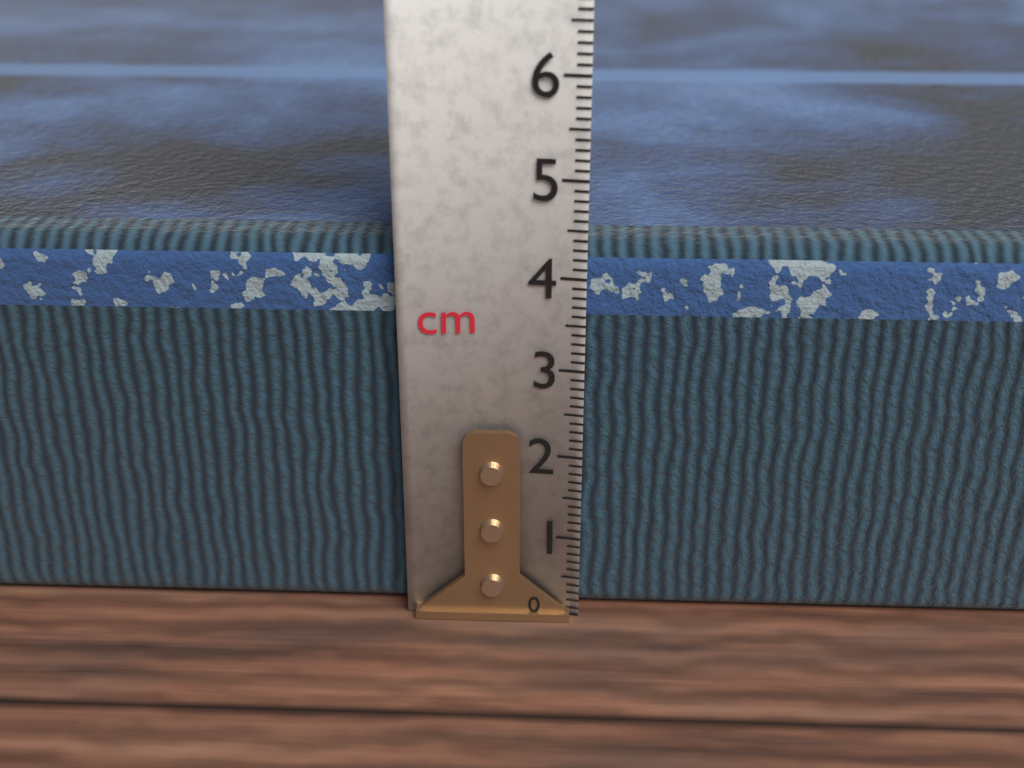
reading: 4.3 cm
